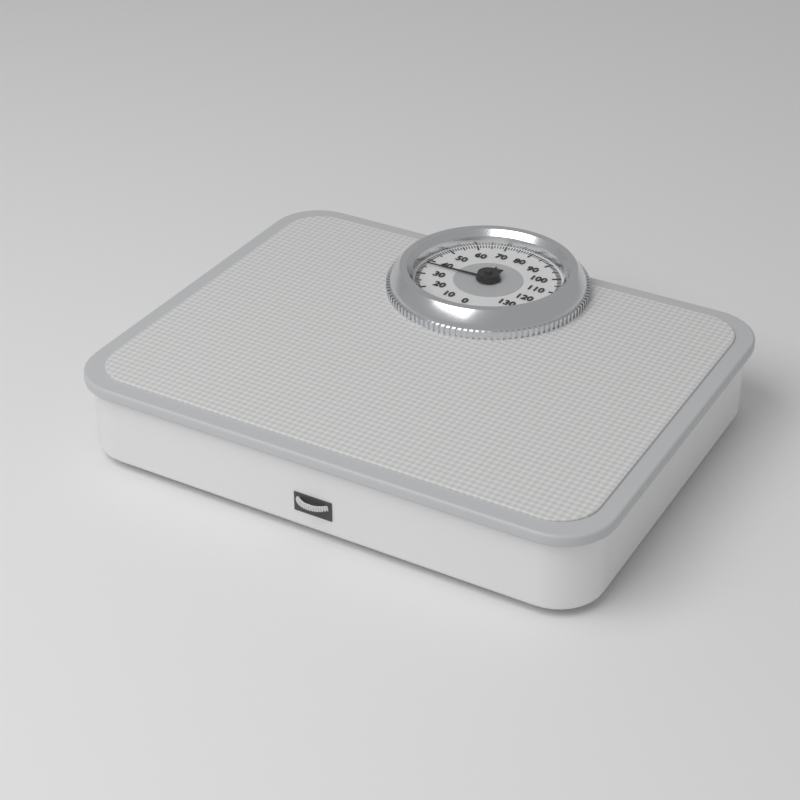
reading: 37 kg
